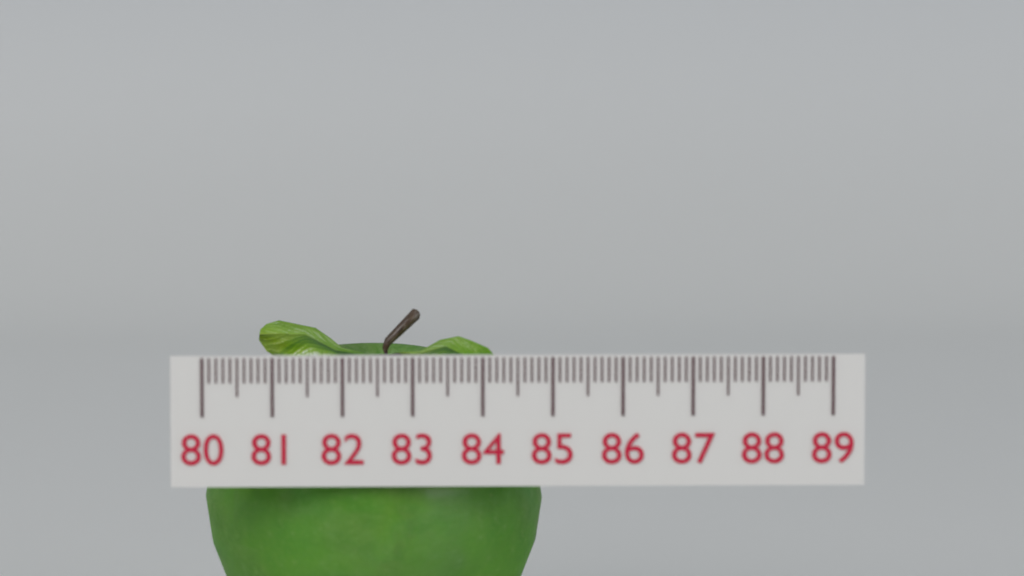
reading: 84.9 (no unit)
